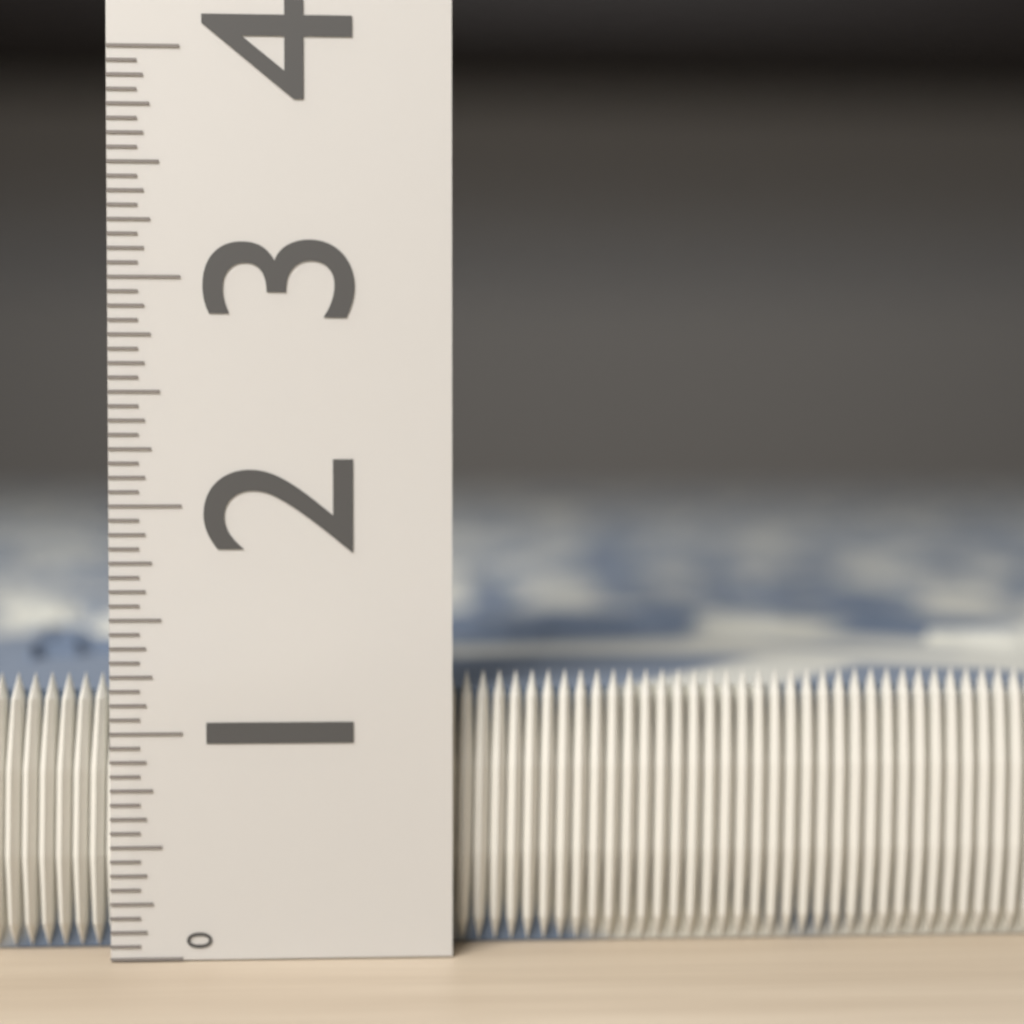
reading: 1.2500 (no unit)
